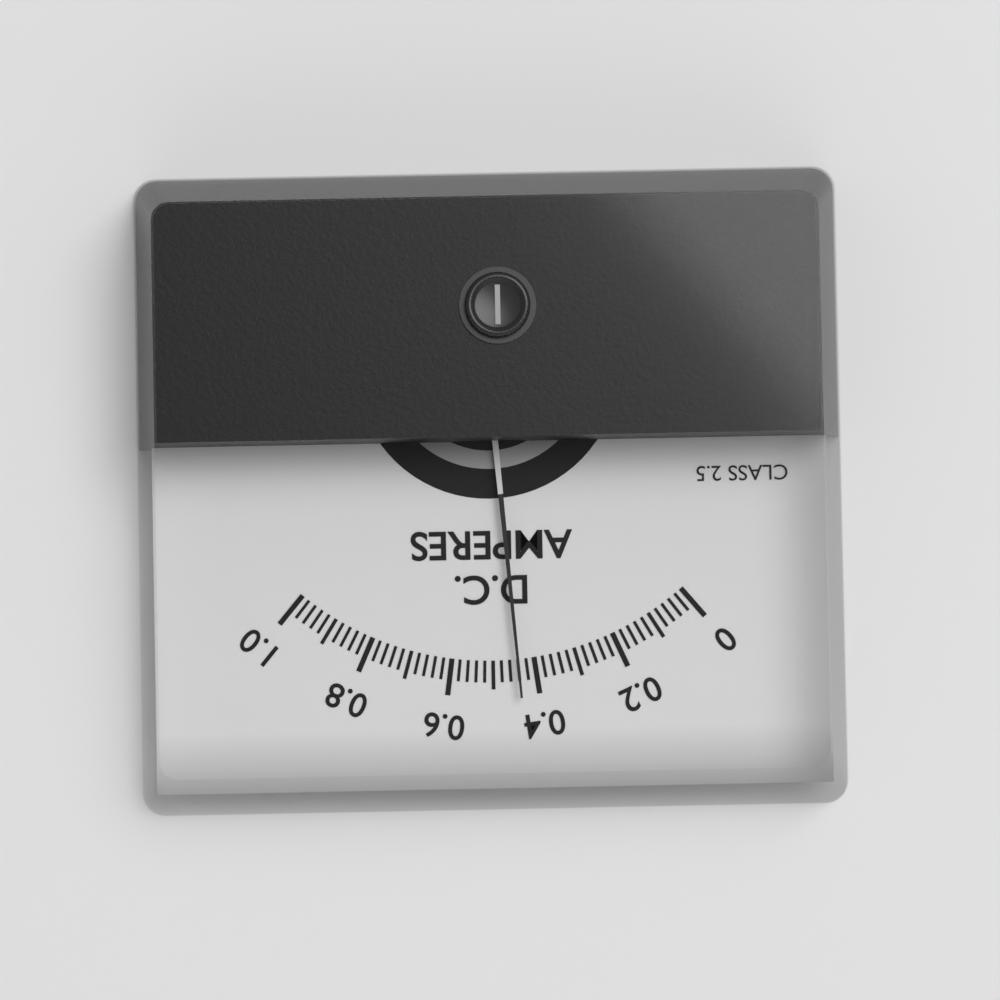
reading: 0.44 A
